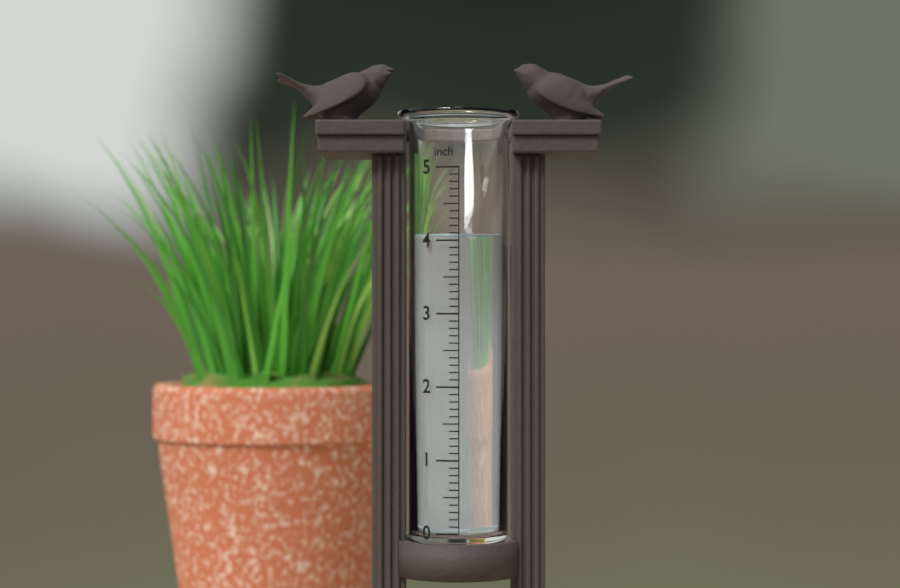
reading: 4.1 inch
